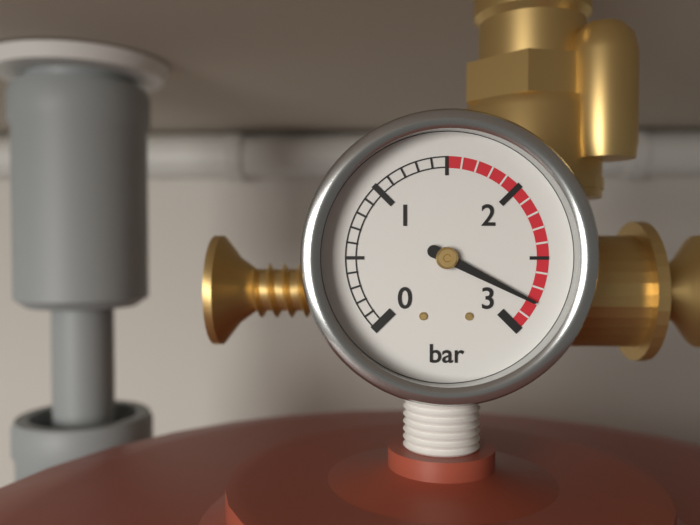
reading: 2.8 bar
